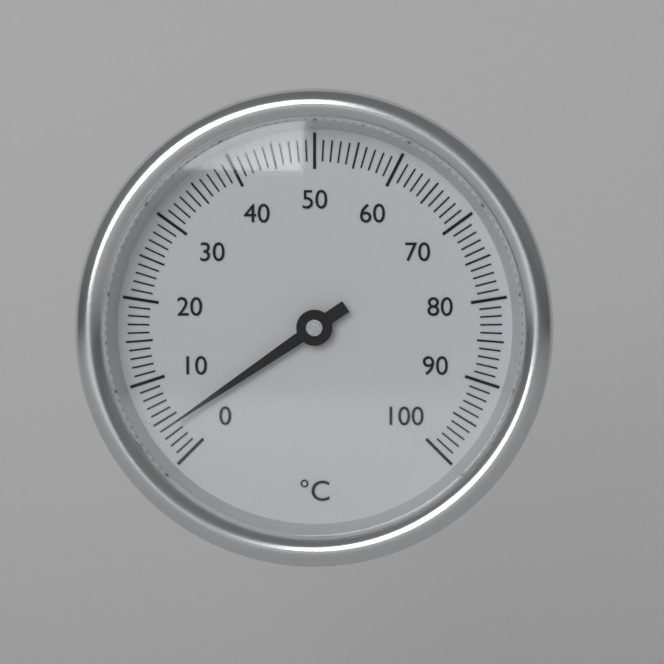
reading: 4 °C
